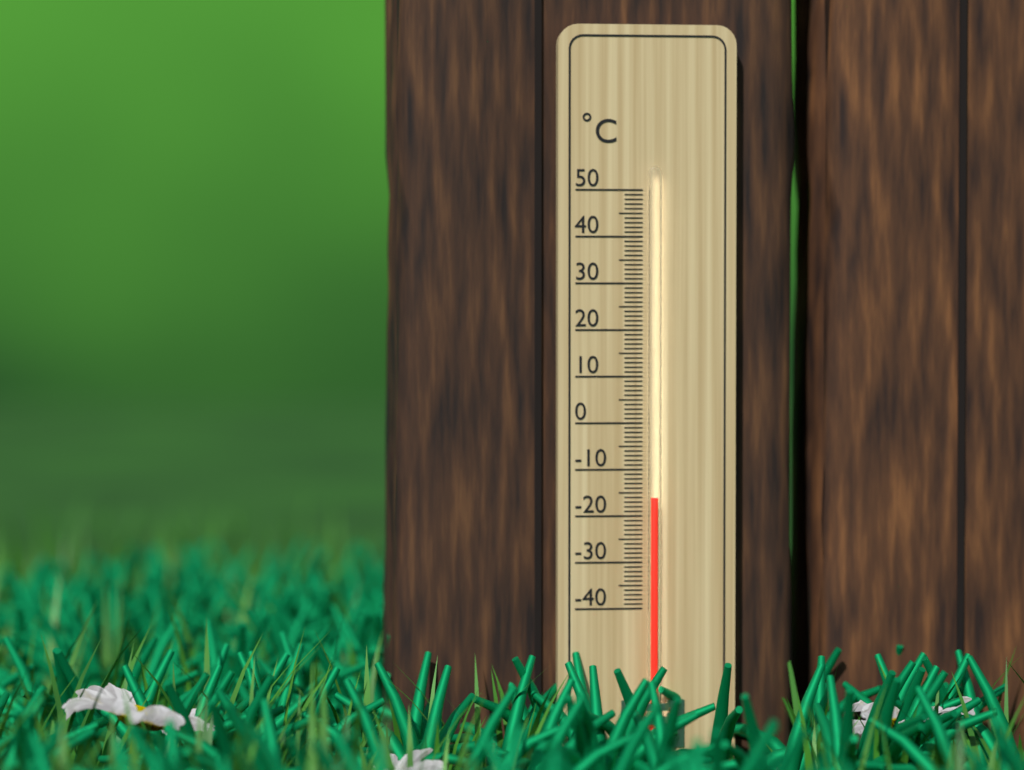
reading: -16 °C
